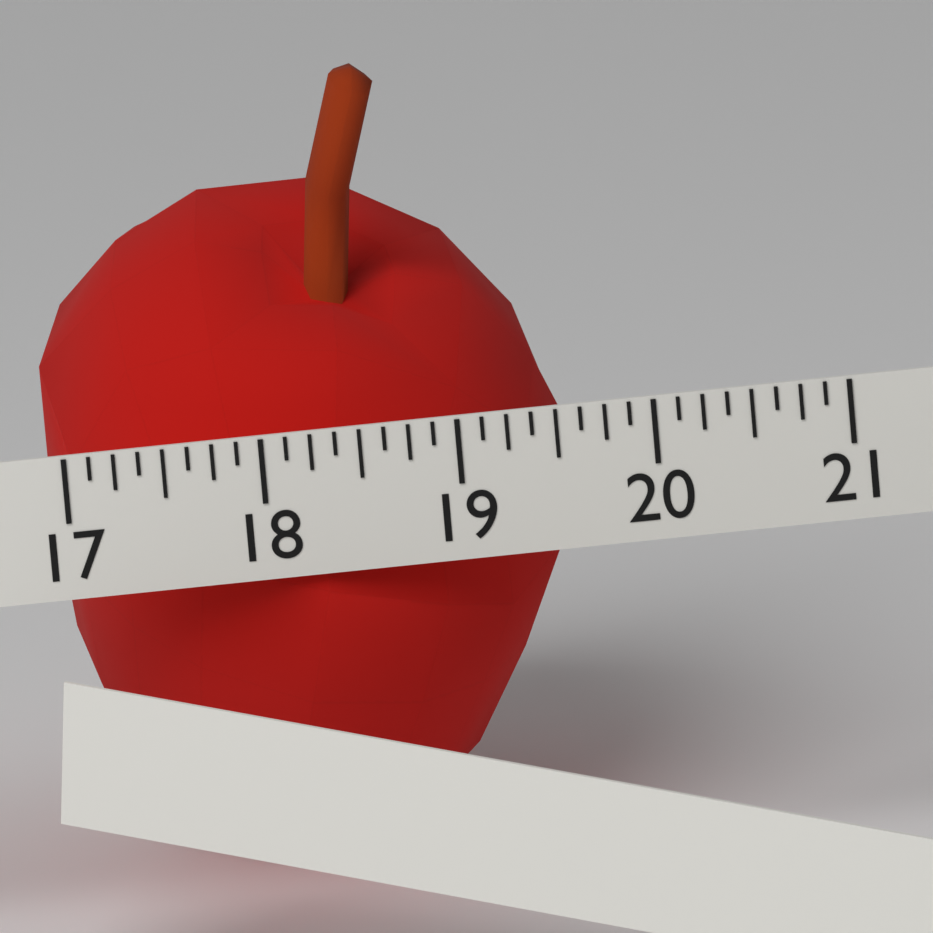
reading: 19.750 (no unit)
